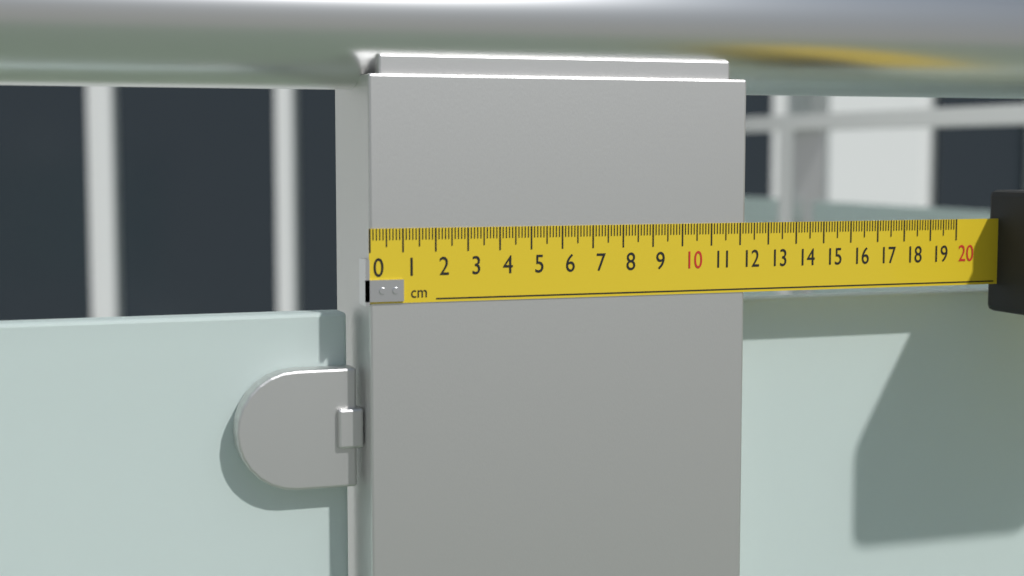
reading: 12.2 cm
